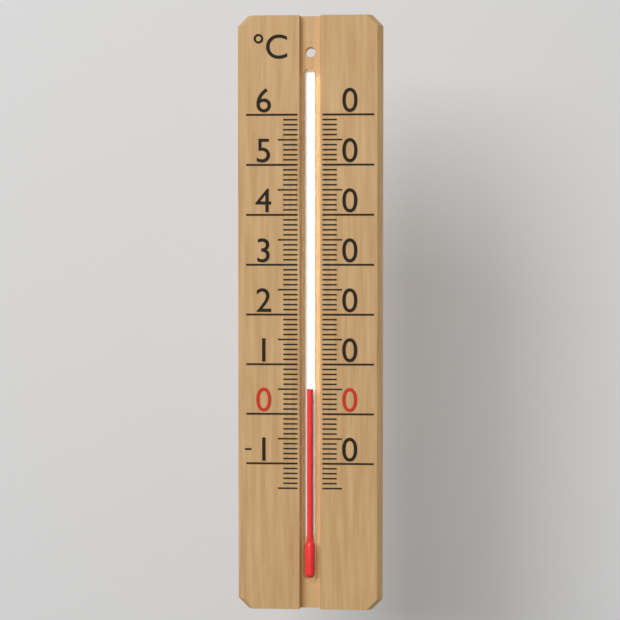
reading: 5 °C
